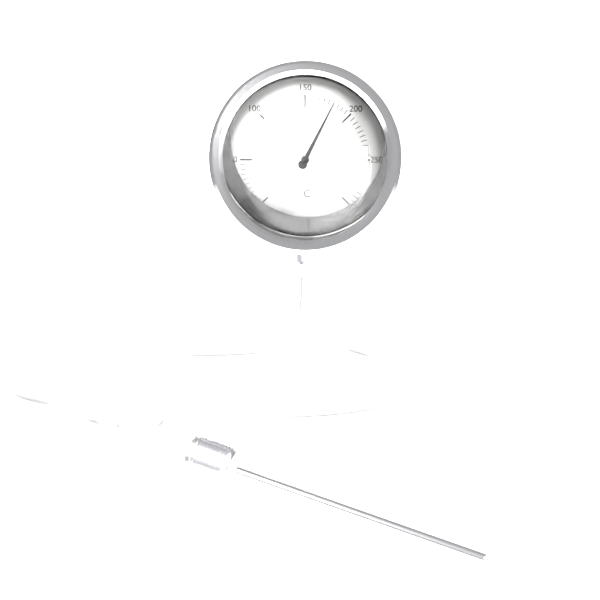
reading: 180 °C
